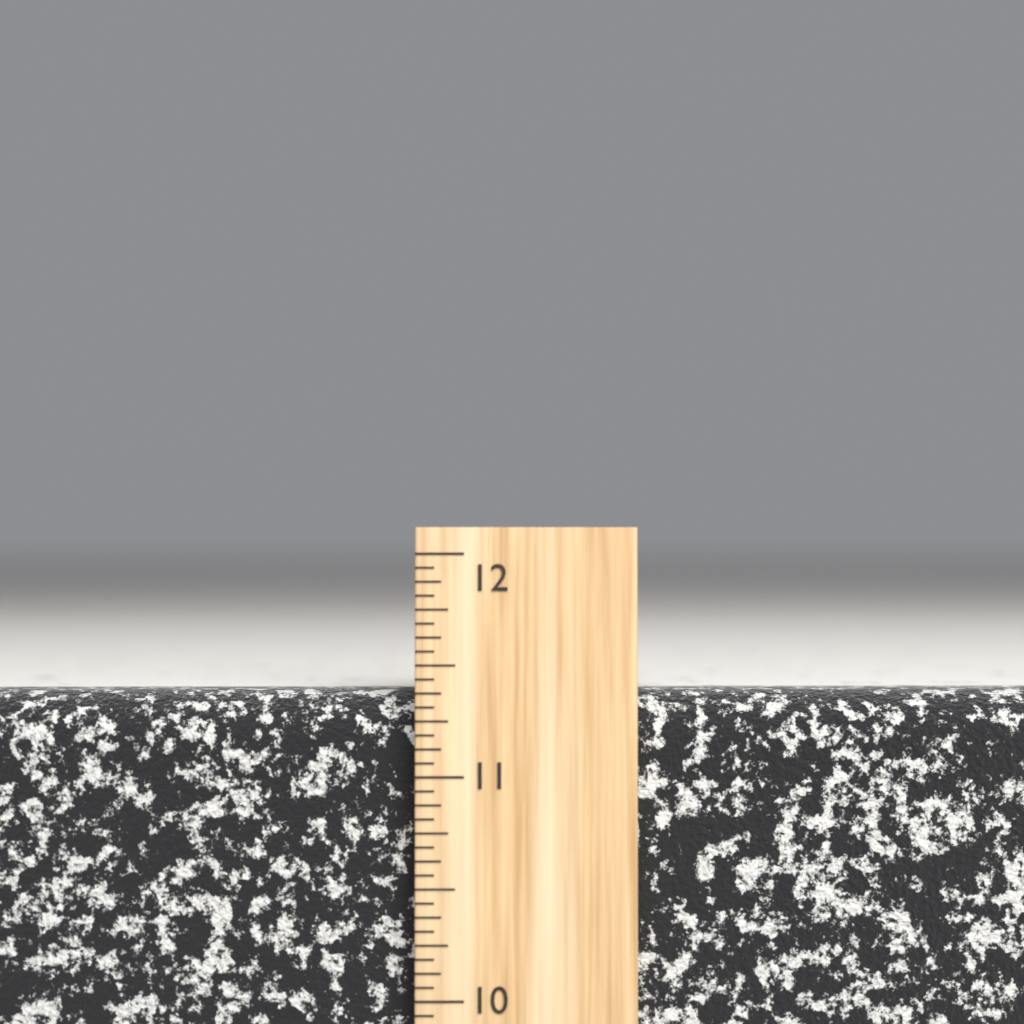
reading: 11.3750 inch
